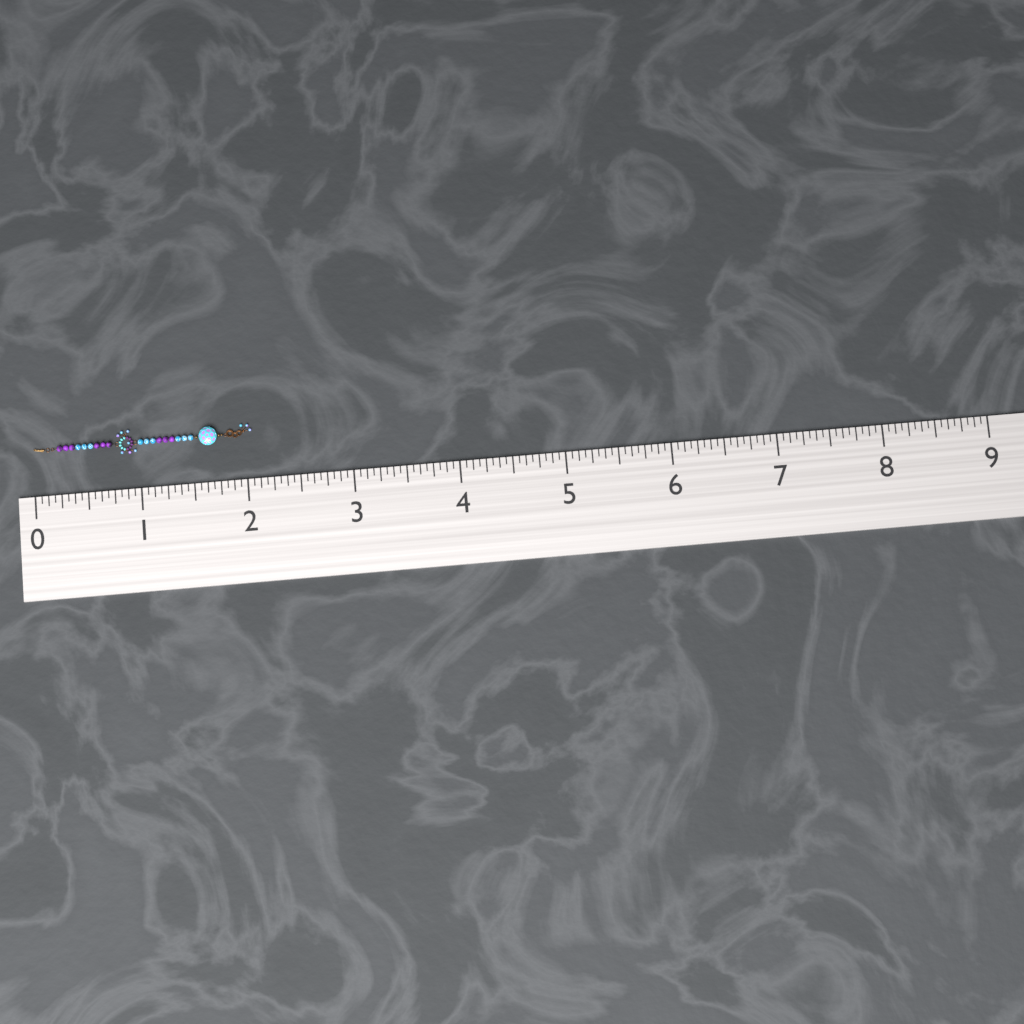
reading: 2.0625 (no unit)
